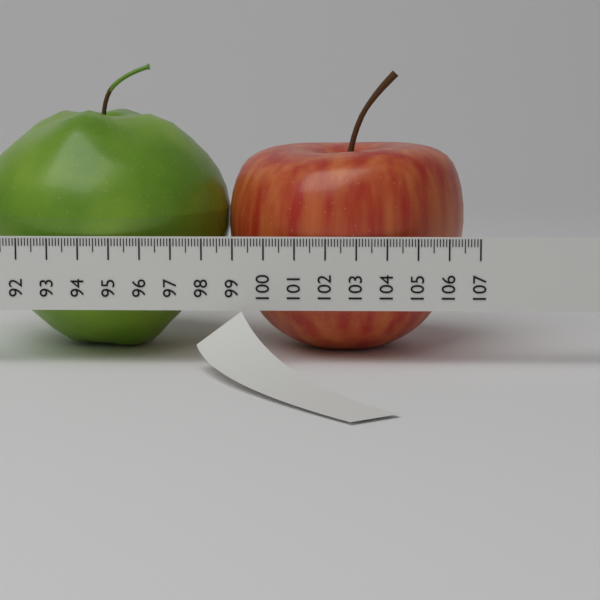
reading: 106.7 (no unit)
